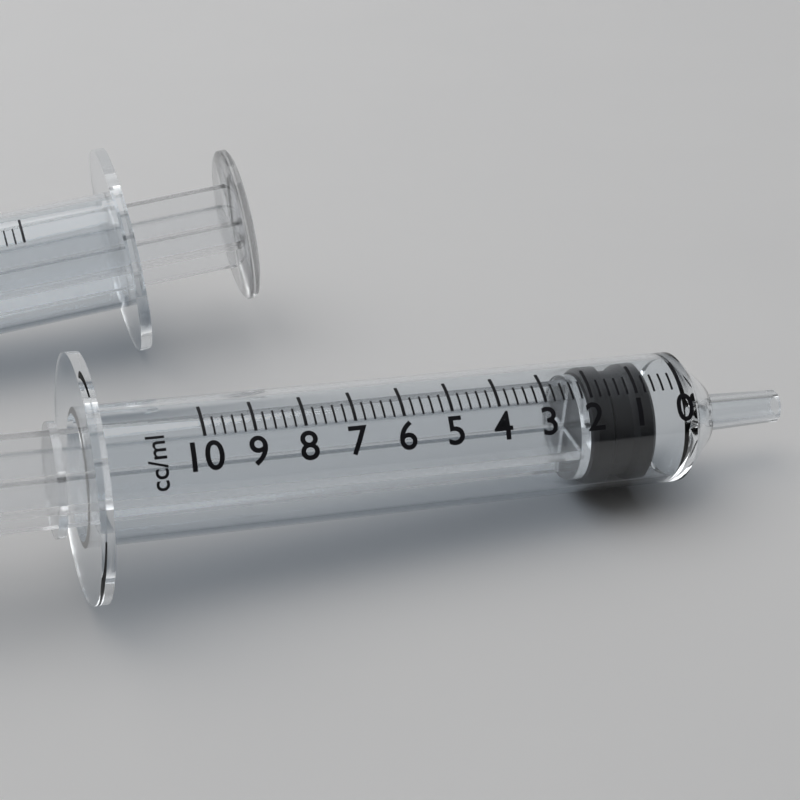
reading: 0.6 ml
